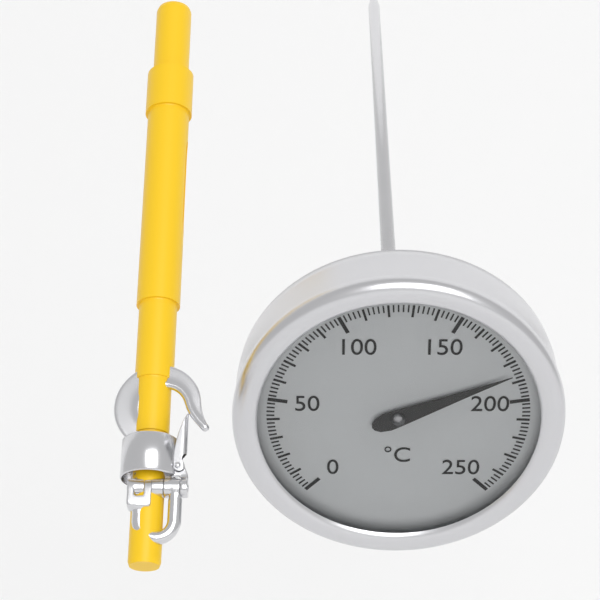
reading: 186 °C
